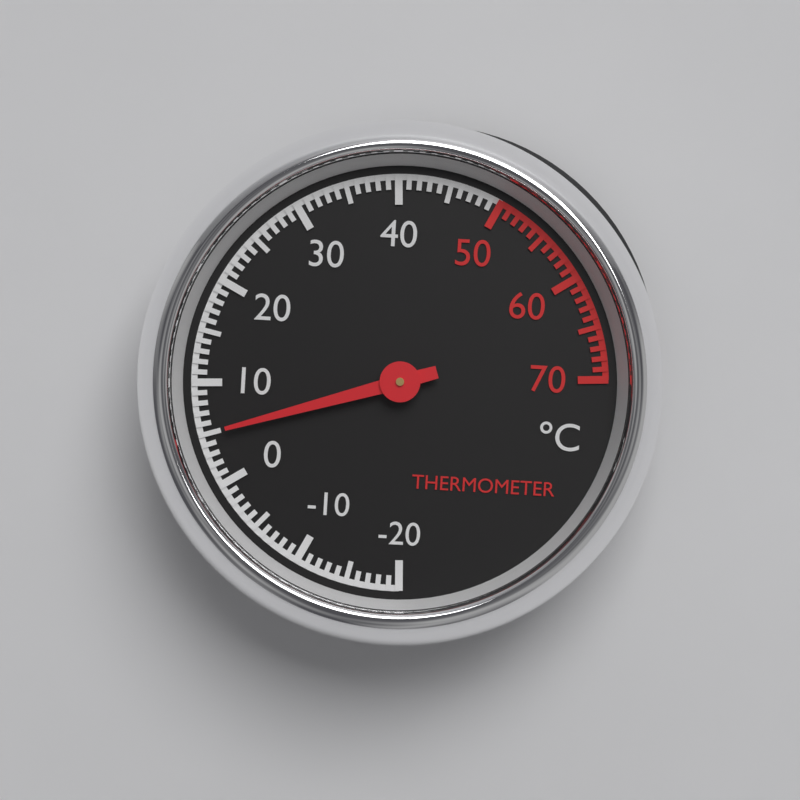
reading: 5 °C
